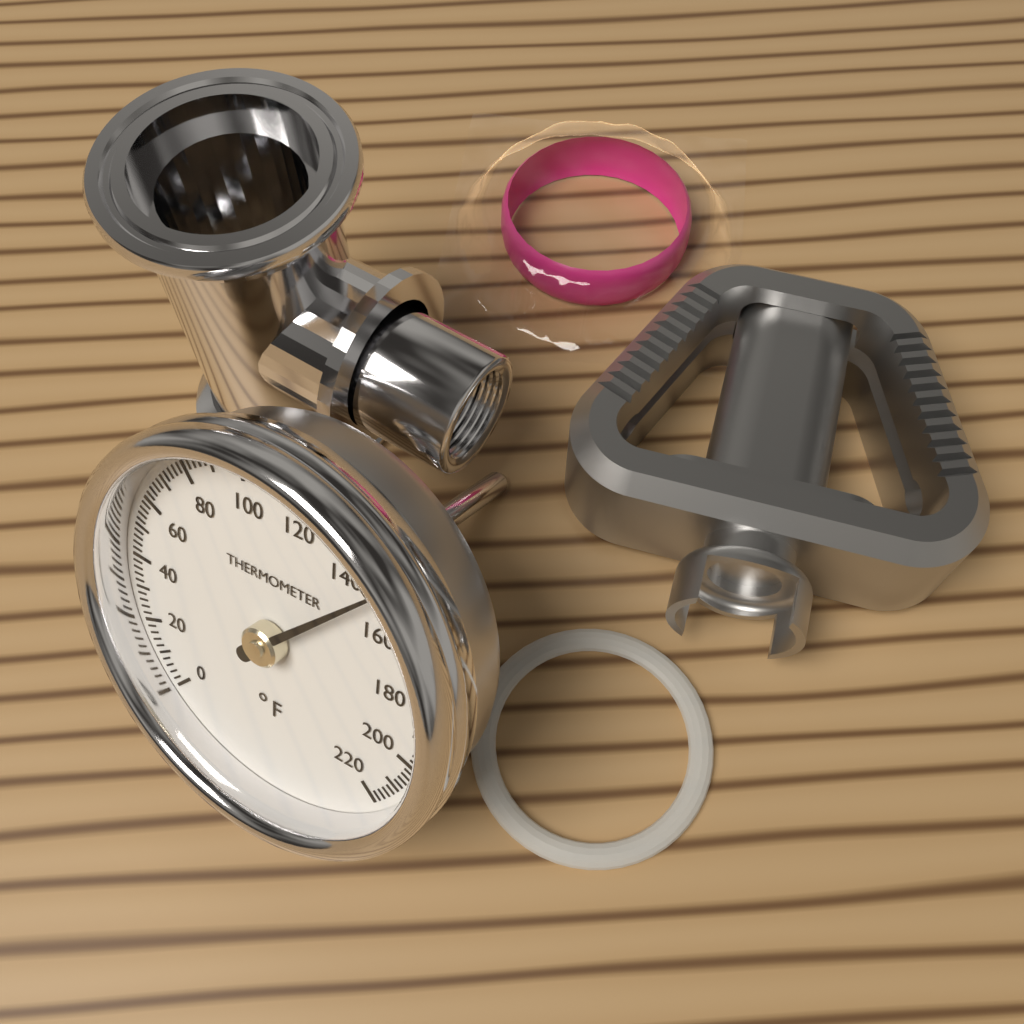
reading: 148 °F
